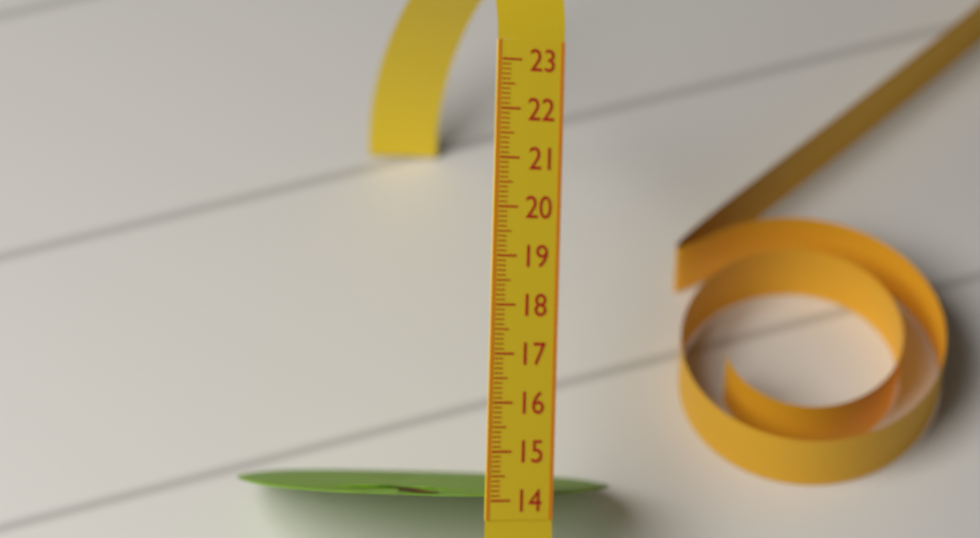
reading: 14.2 (no unit)
